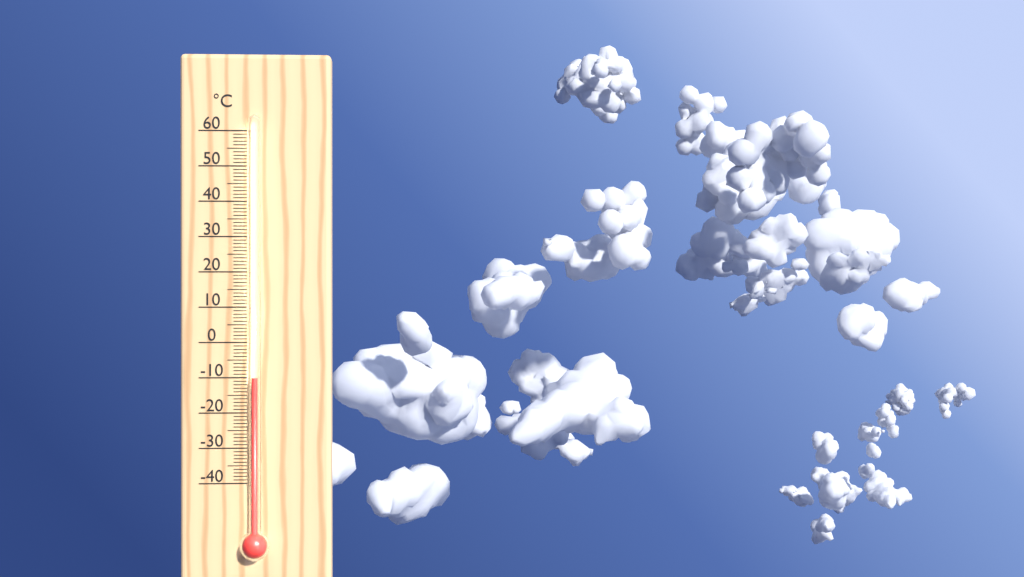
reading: -10 °C
